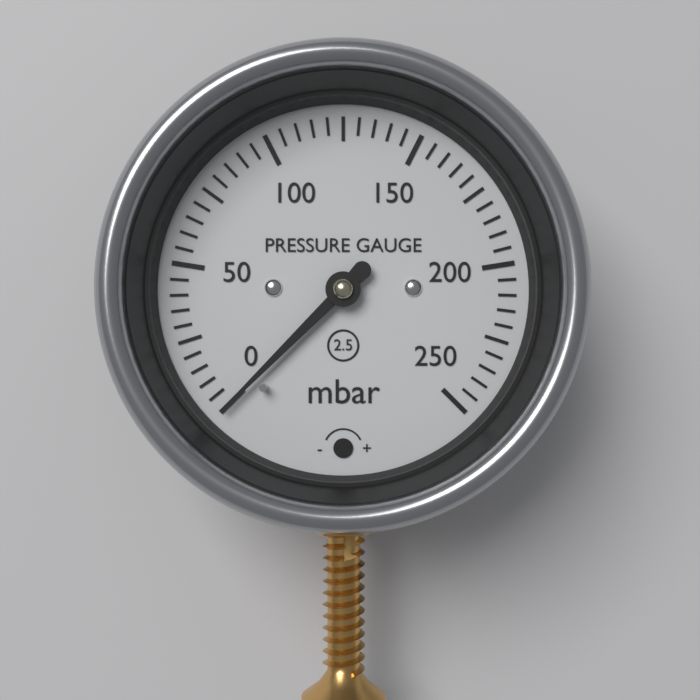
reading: 0 mbar
